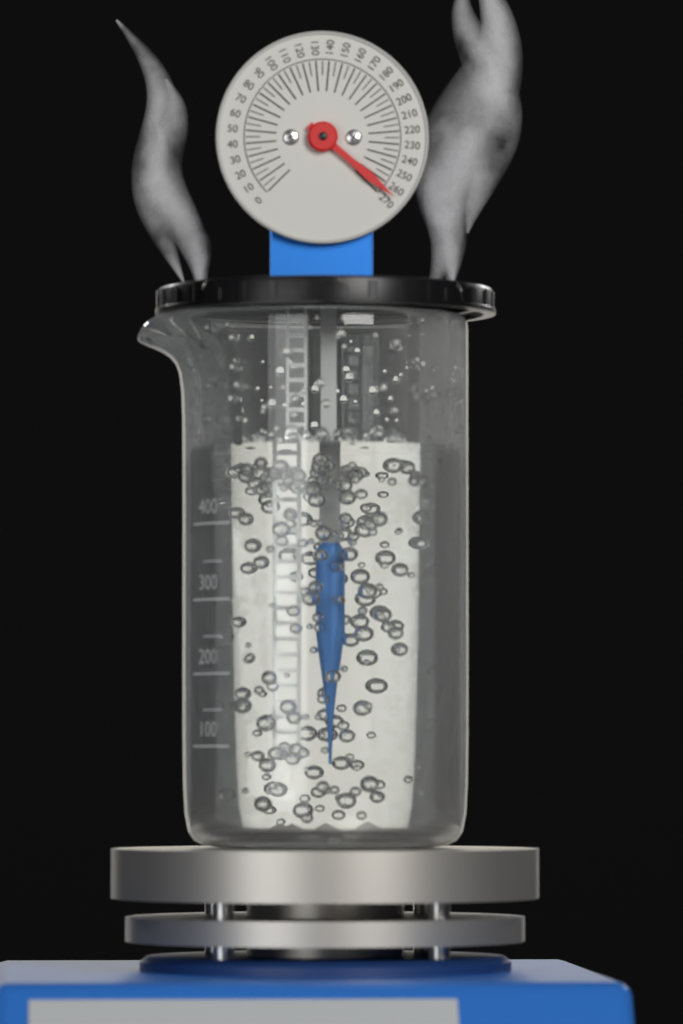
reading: 265 (no unit)
